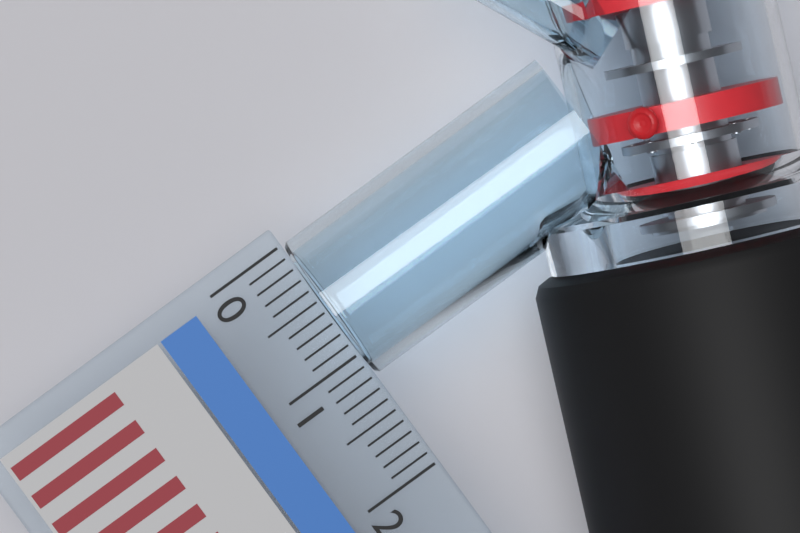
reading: 1.2 (no unit)
